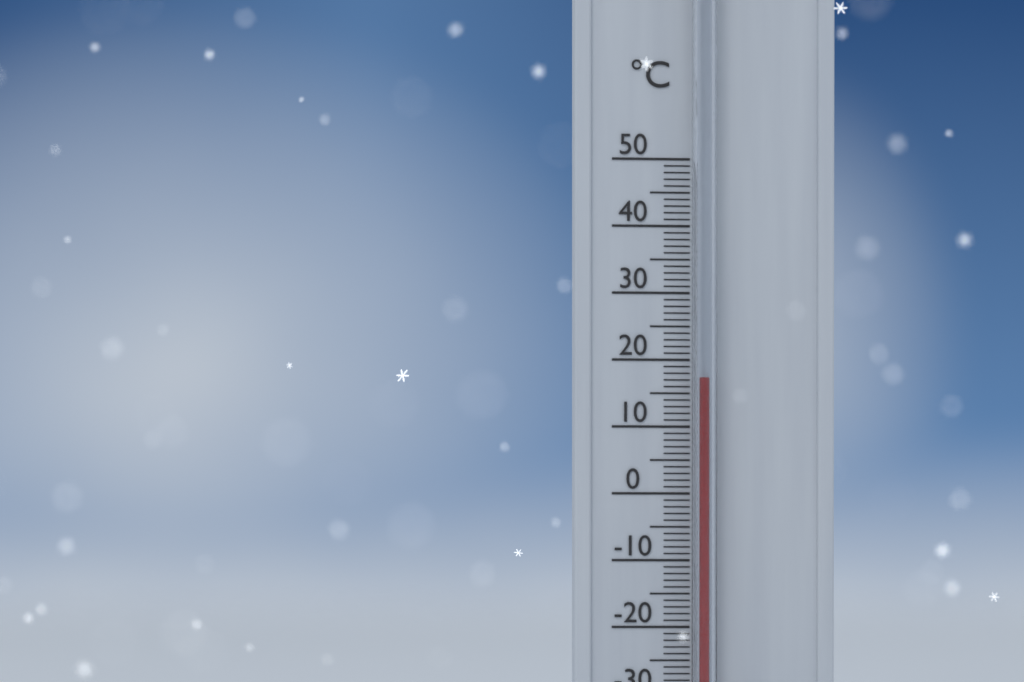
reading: 17 °C
